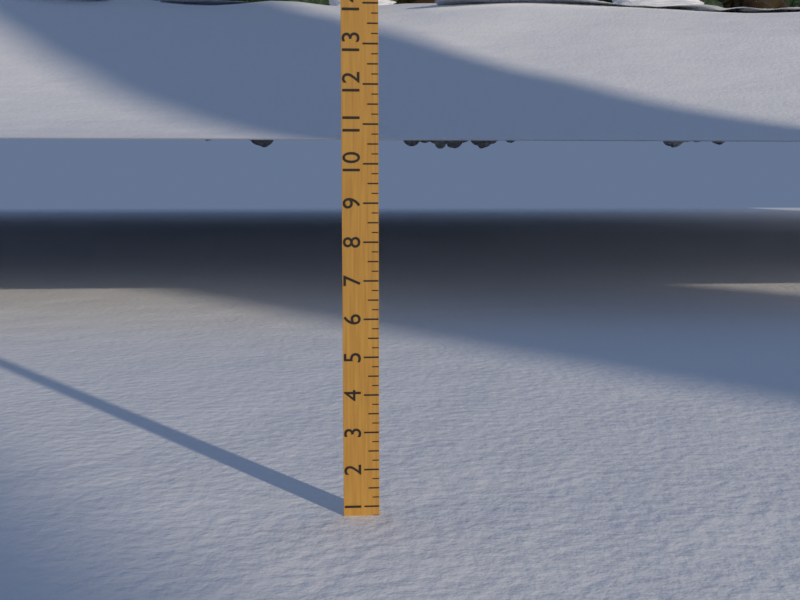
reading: 0.75 (no unit)
